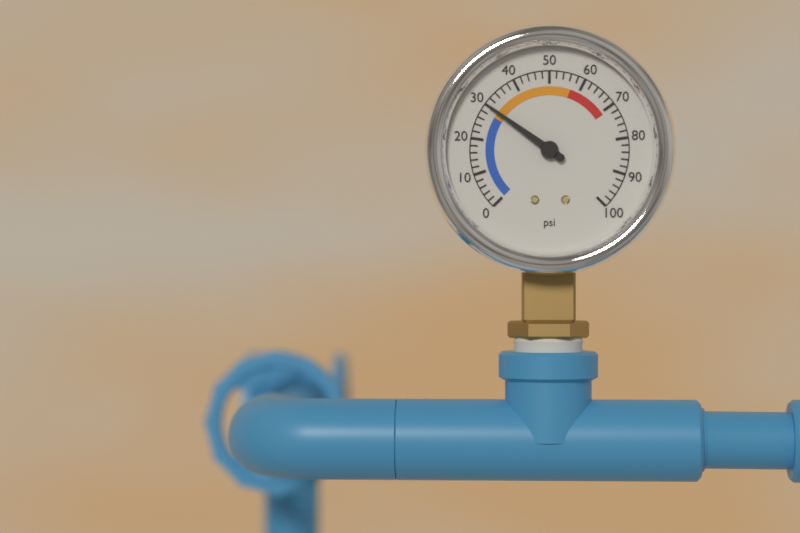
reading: 30 psi
